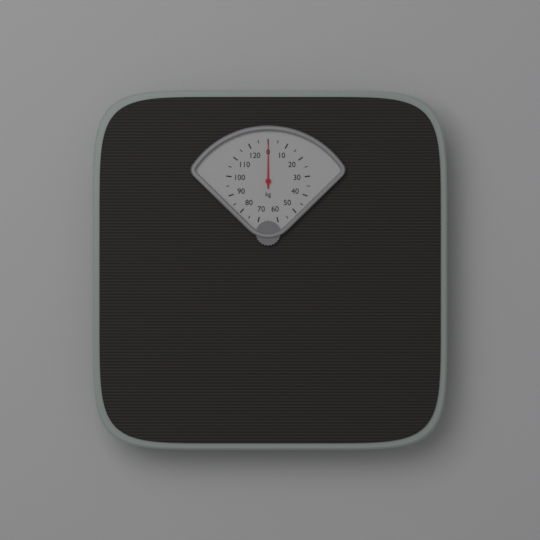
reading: 0 kg
